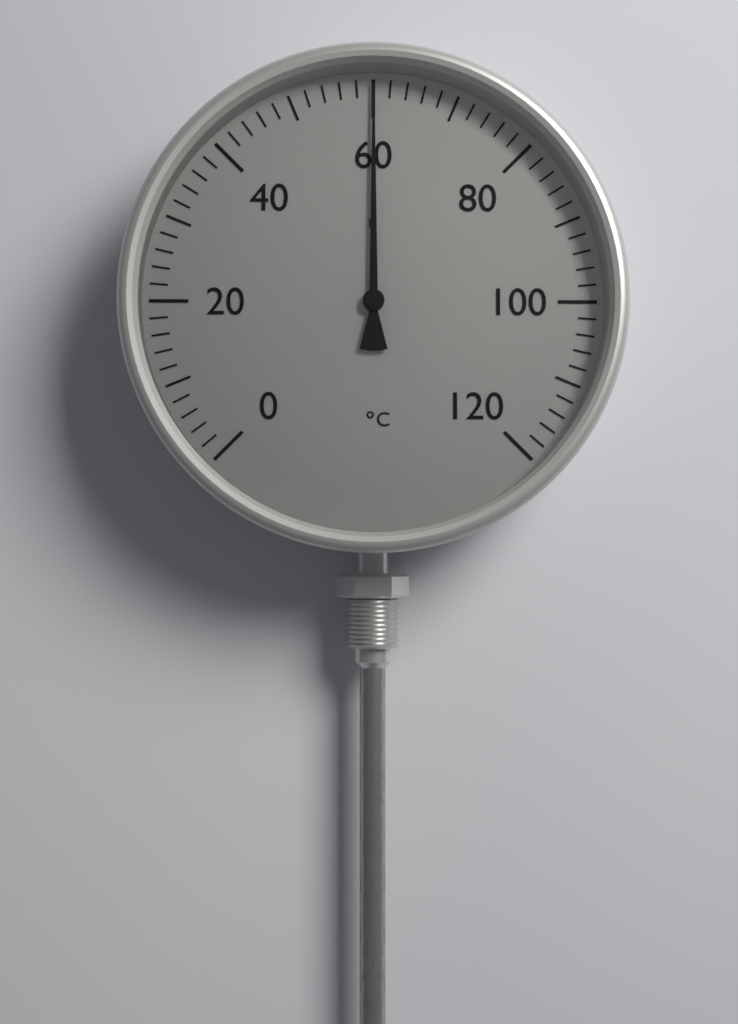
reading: 60 °C
